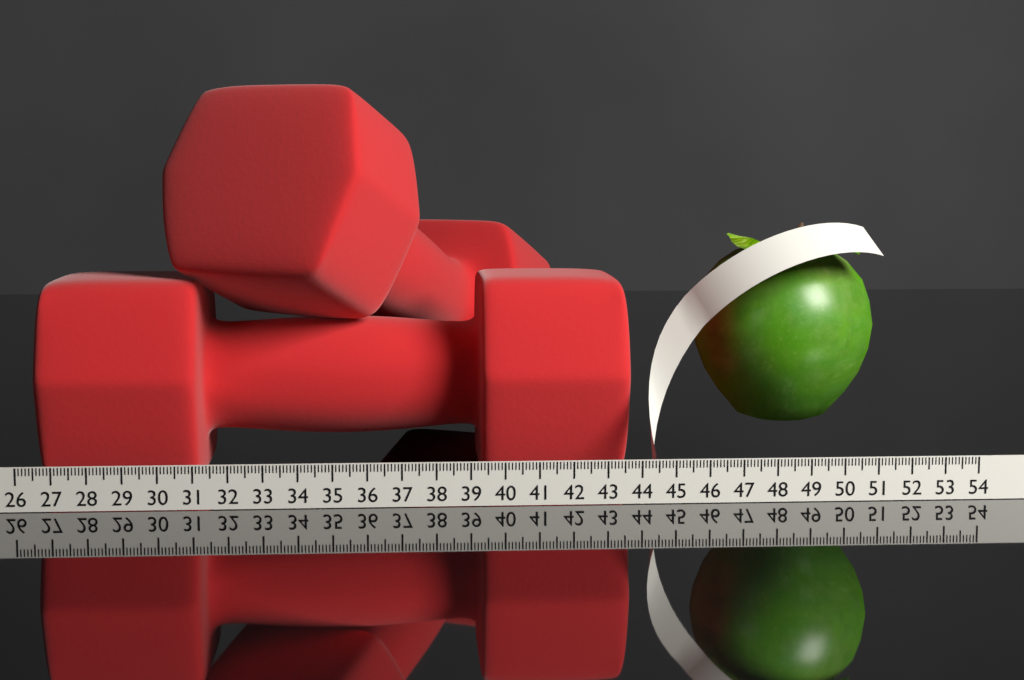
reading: 44.0 cm
